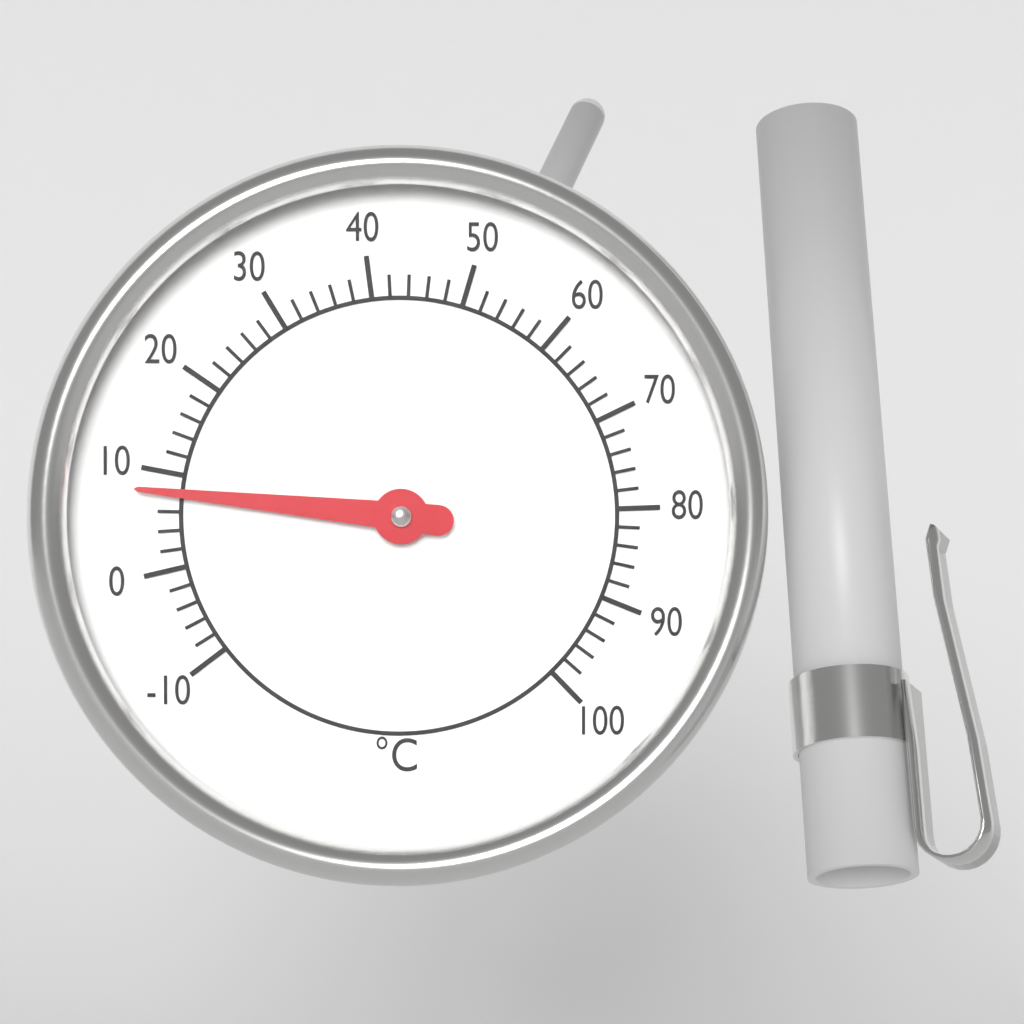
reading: 8 °C
